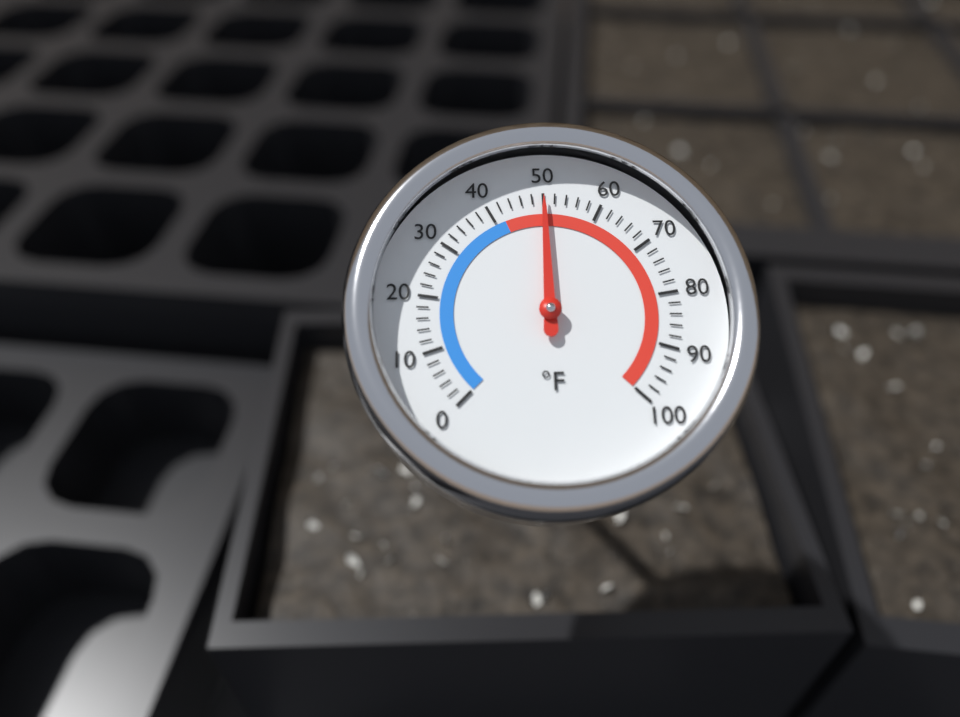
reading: 50 °F
